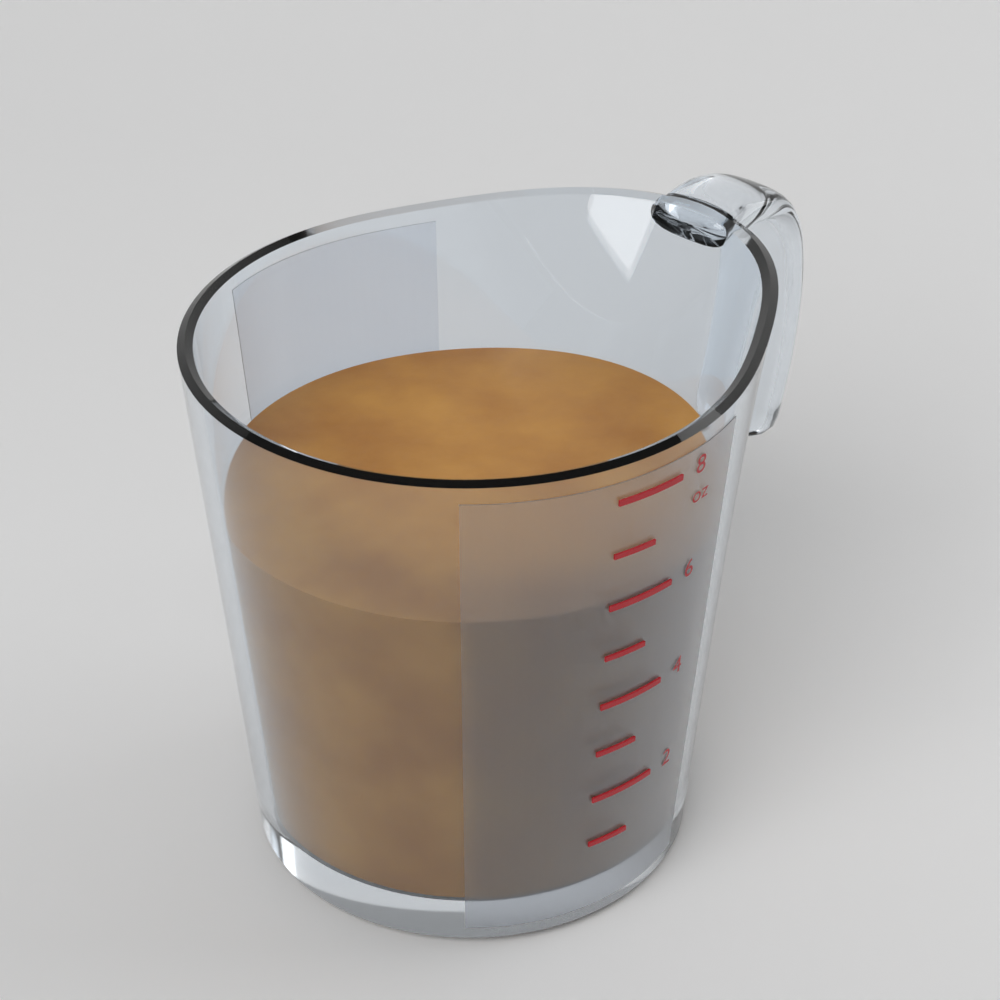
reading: 6 oz
